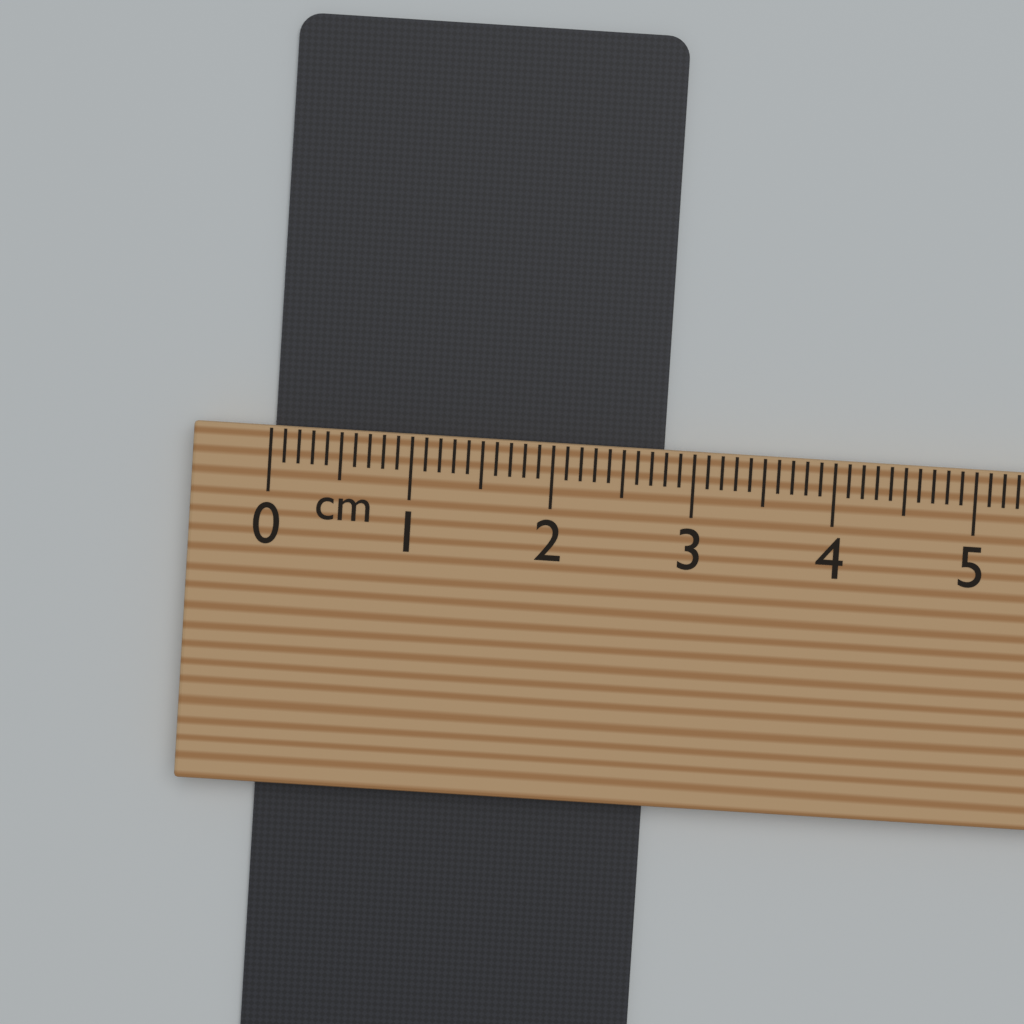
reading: 2.8 cm
